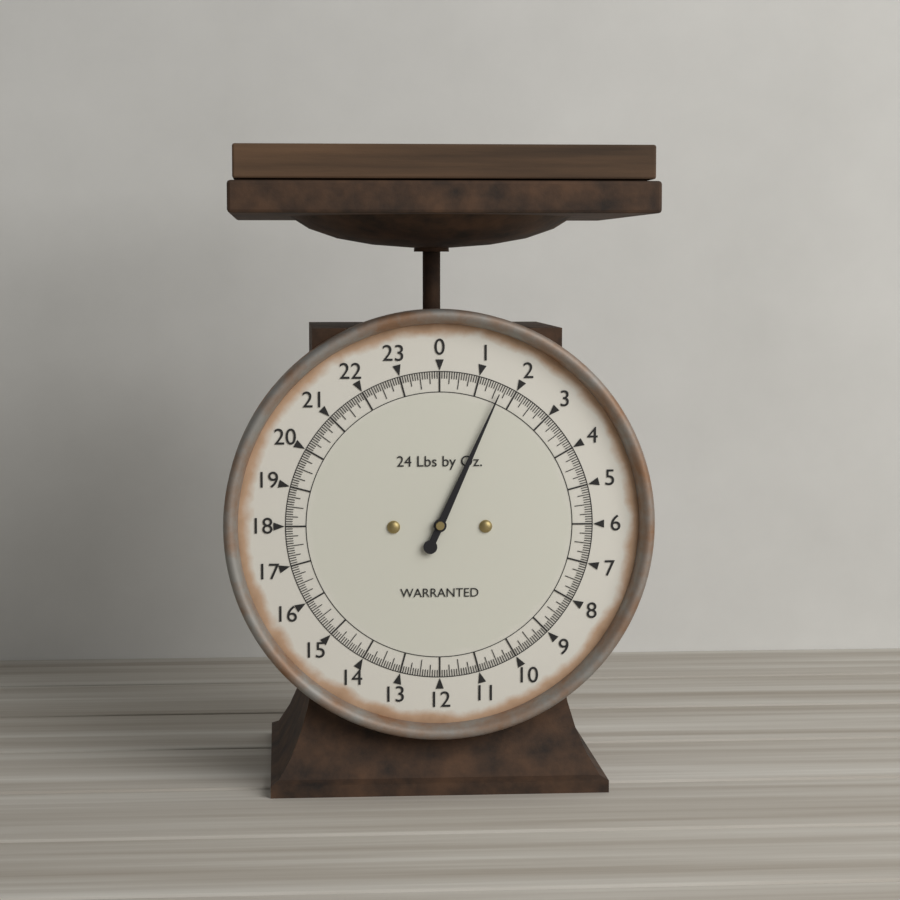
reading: 1.6250 lb
